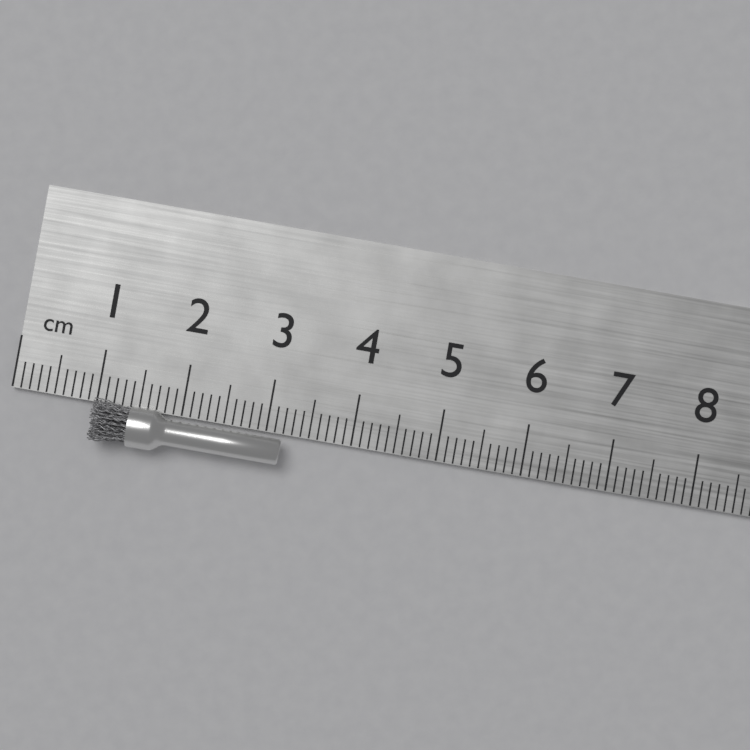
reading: 3.2 cm
